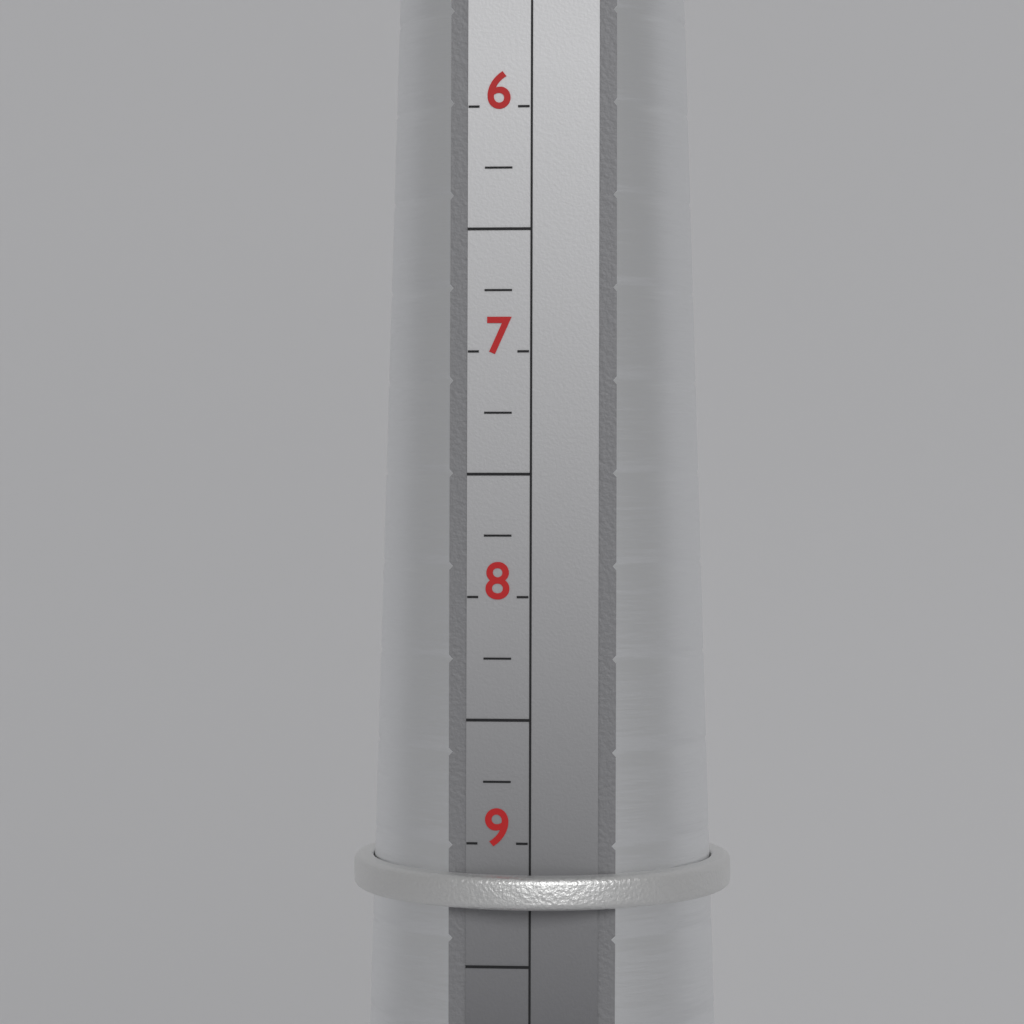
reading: 9.25 (no unit)
